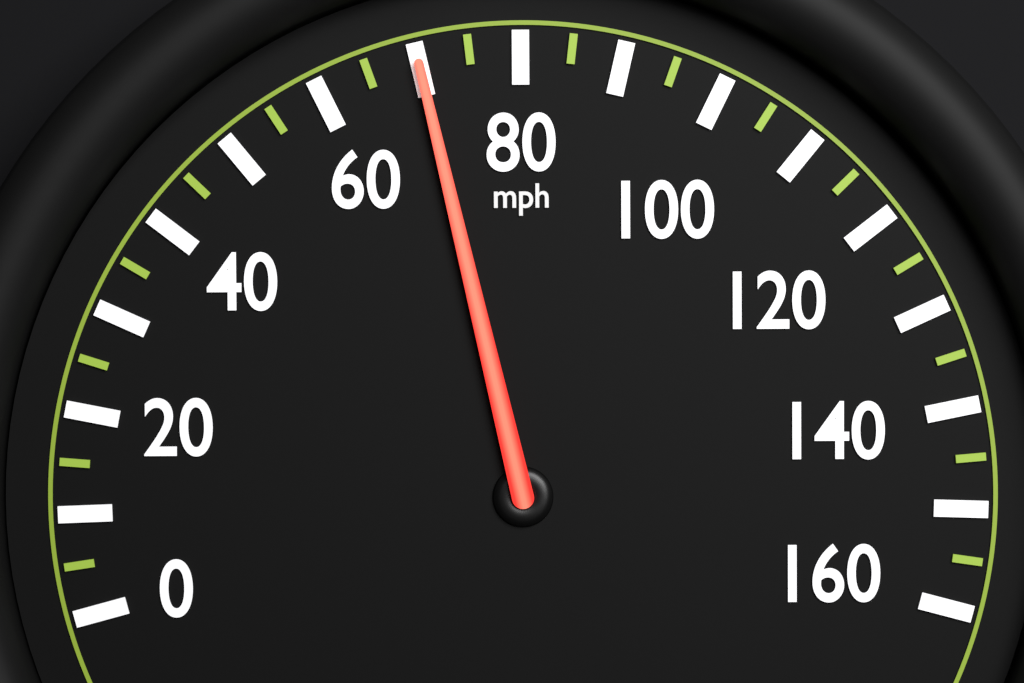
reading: 70 mph
